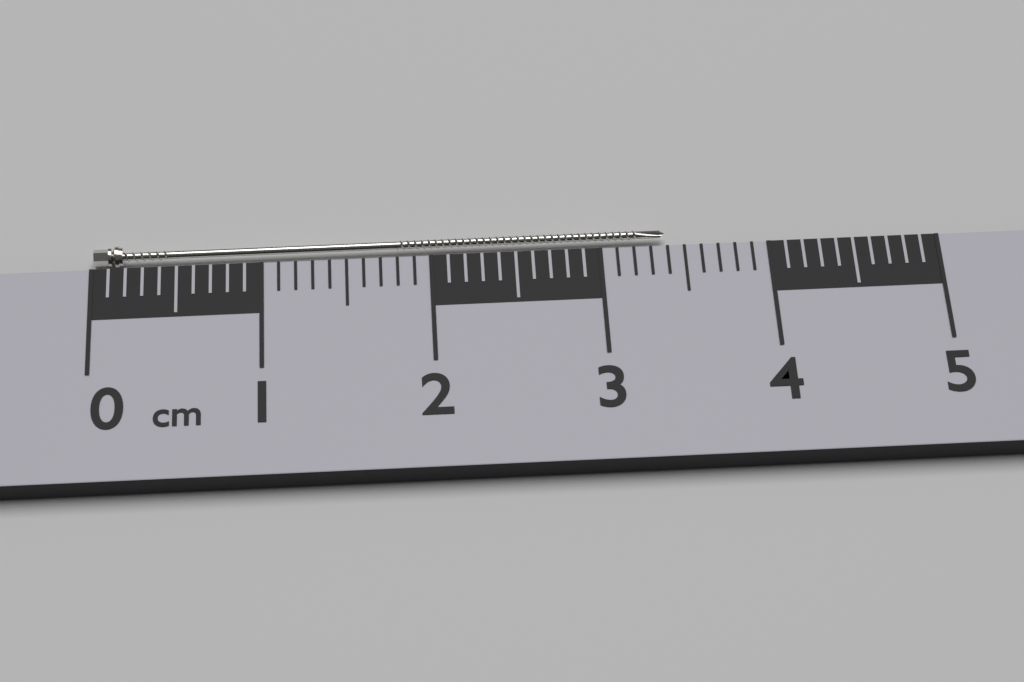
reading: 3.4 cm
